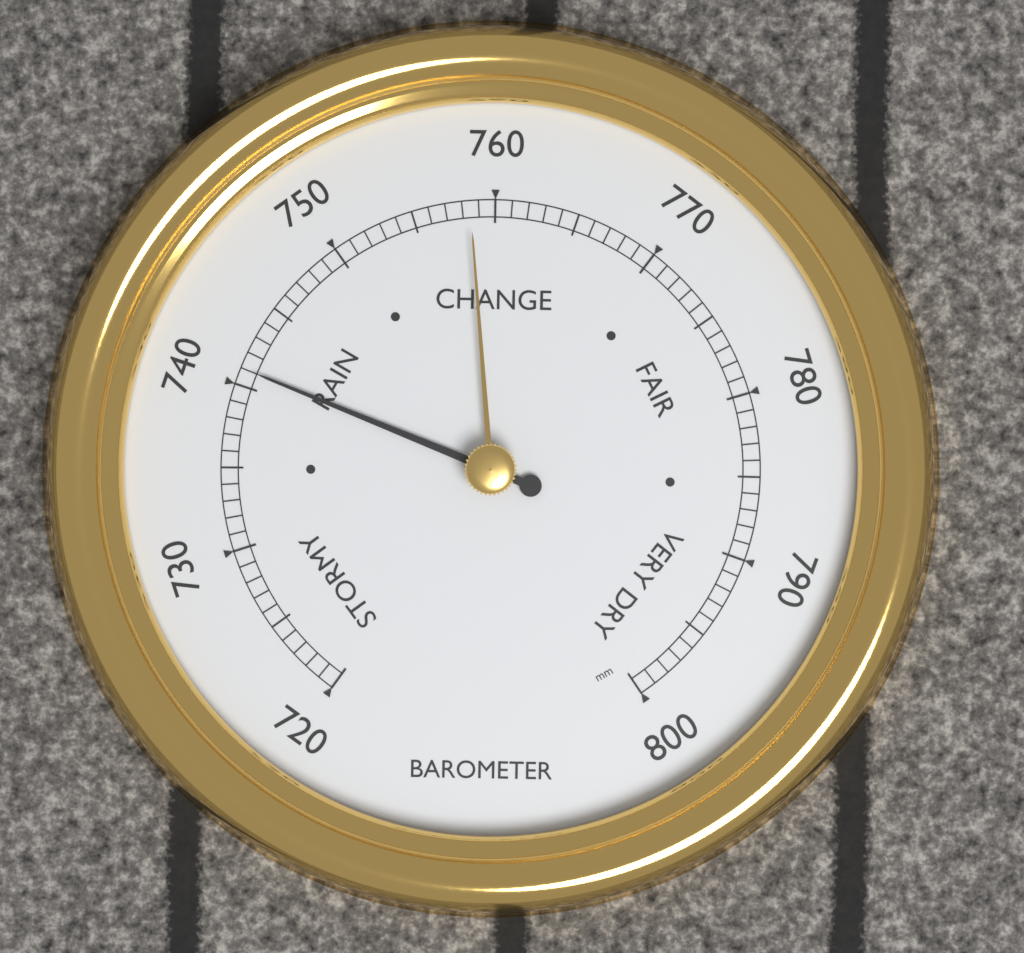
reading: 741 mm
